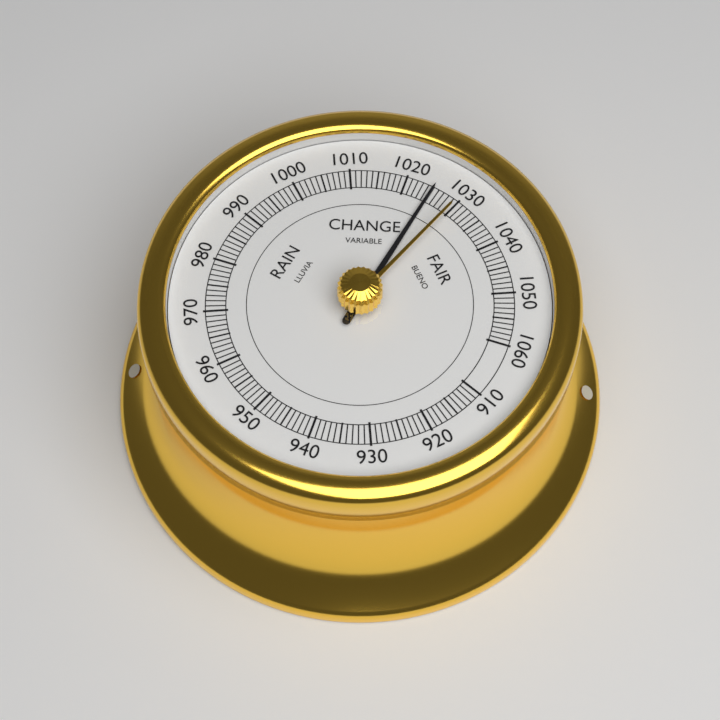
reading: 1025 (no unit)
